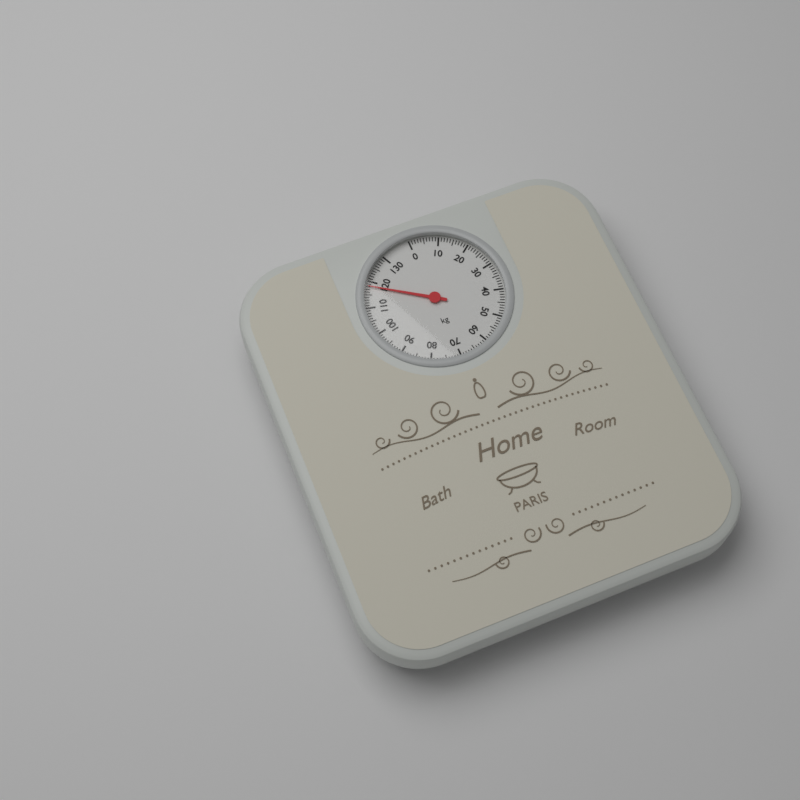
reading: 118 kg
